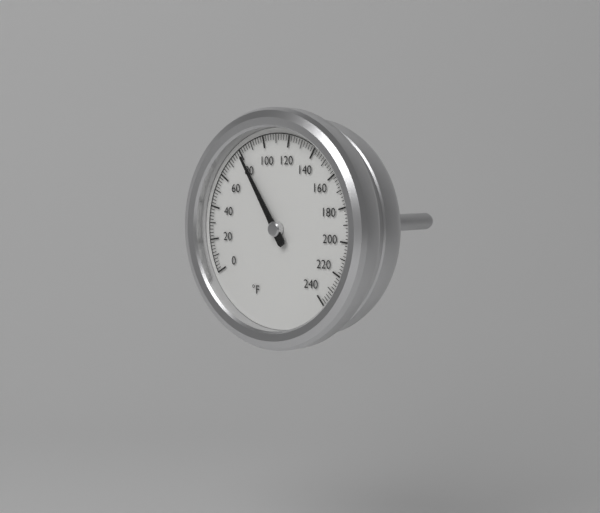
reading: 80 °F
